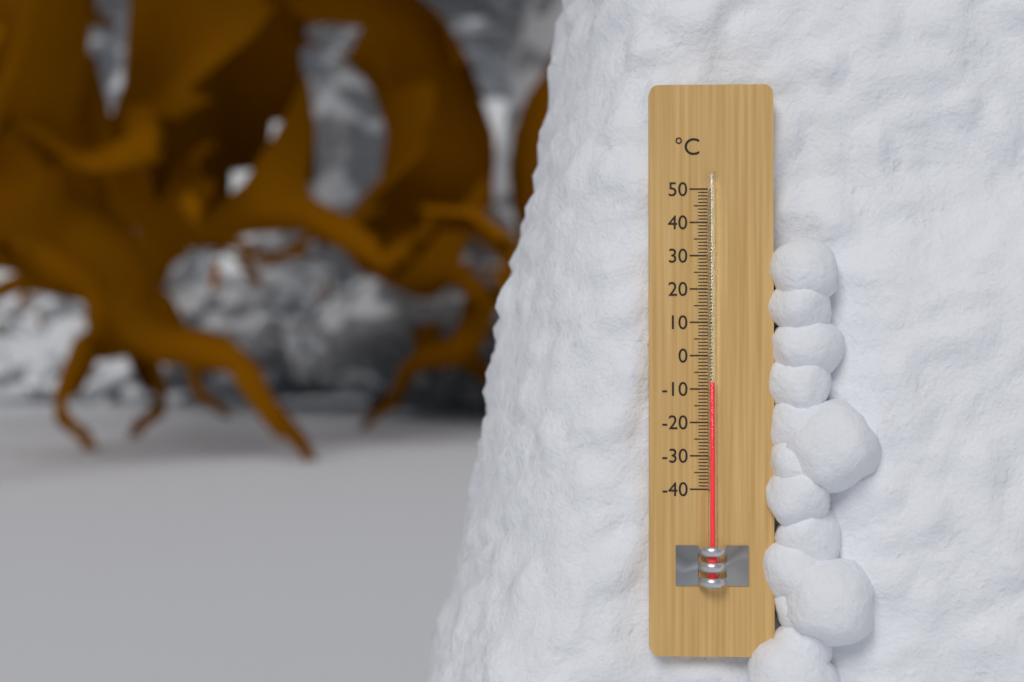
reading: -8 °C
